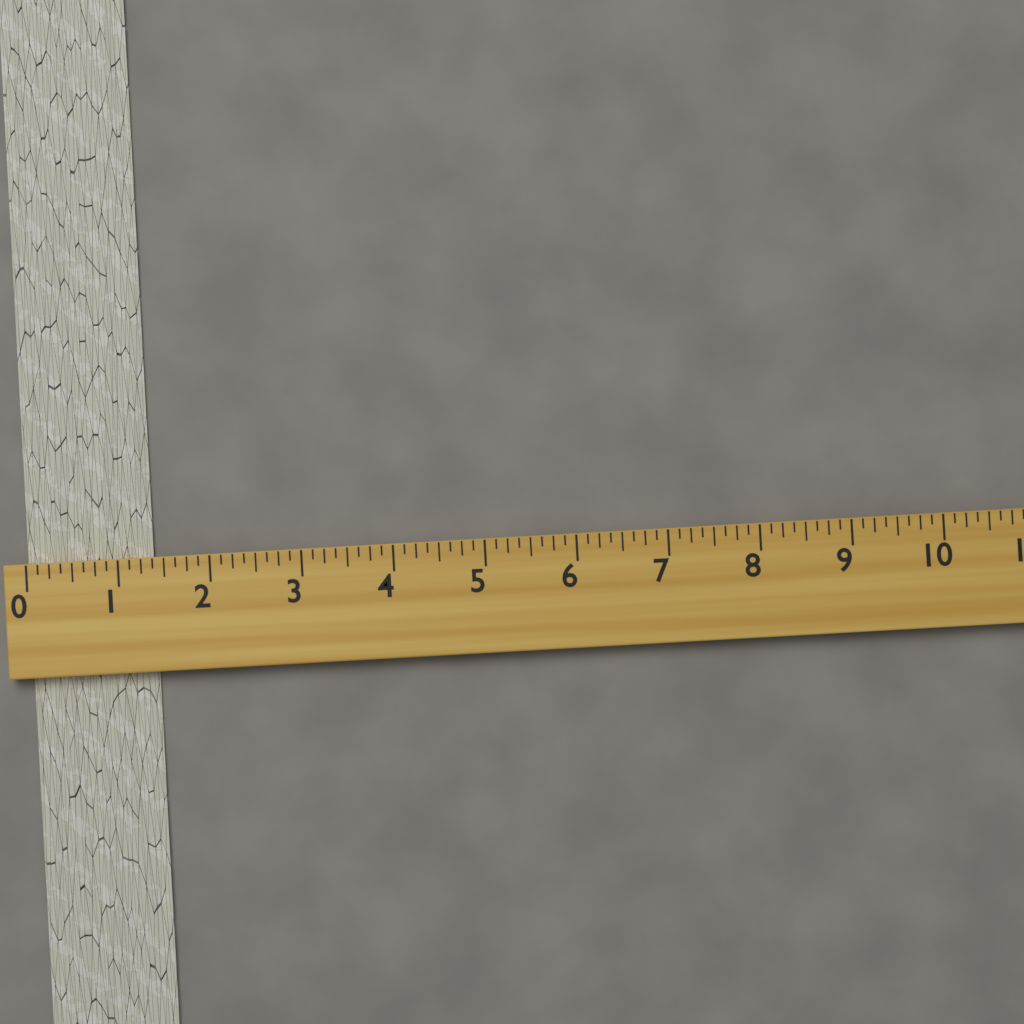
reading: 1.375 (no unit)
